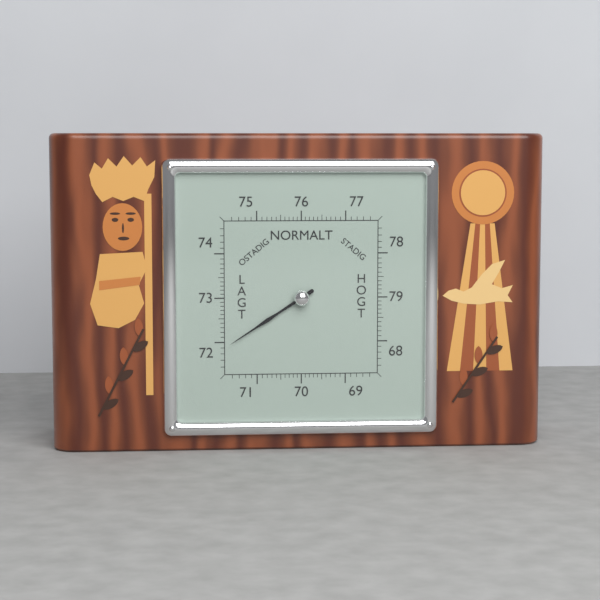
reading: 71.9 (no unit)
